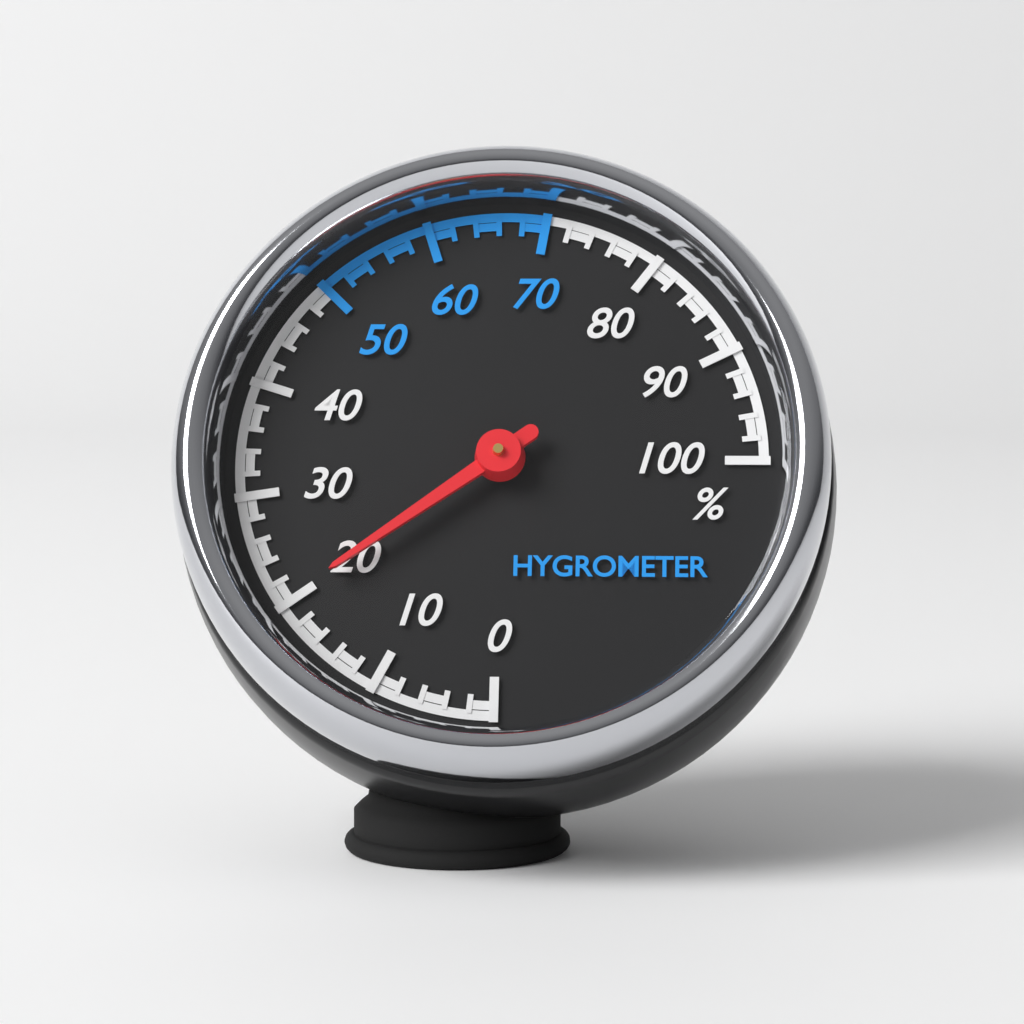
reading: 20 %
